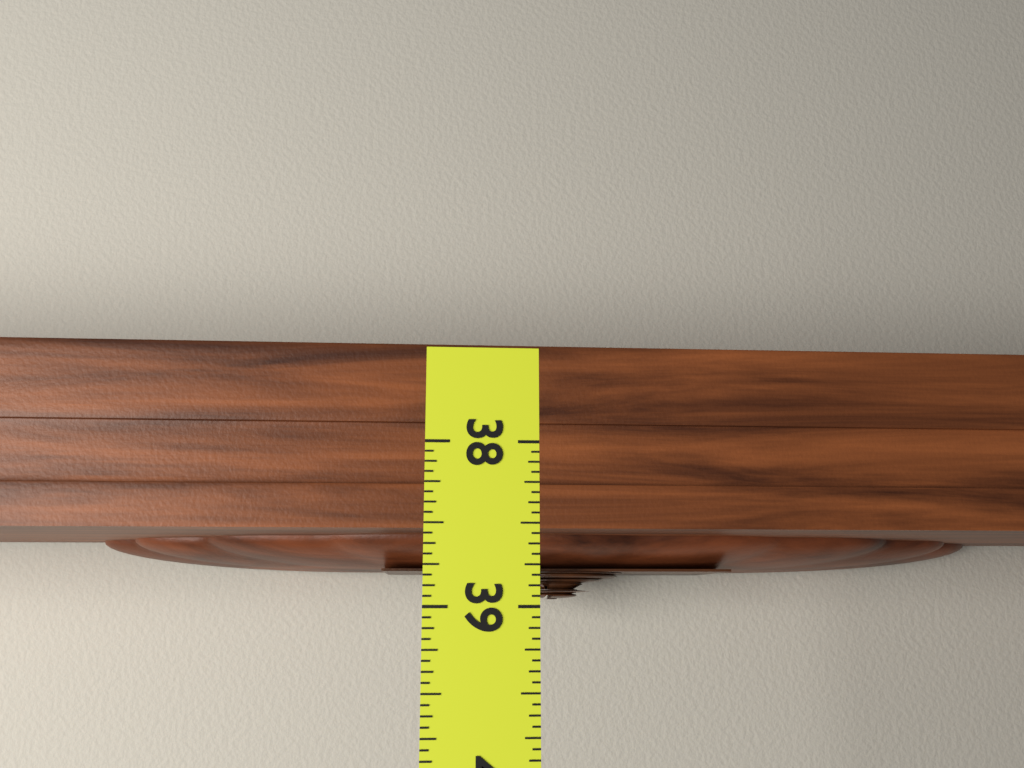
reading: 38.9375 (no unit)
